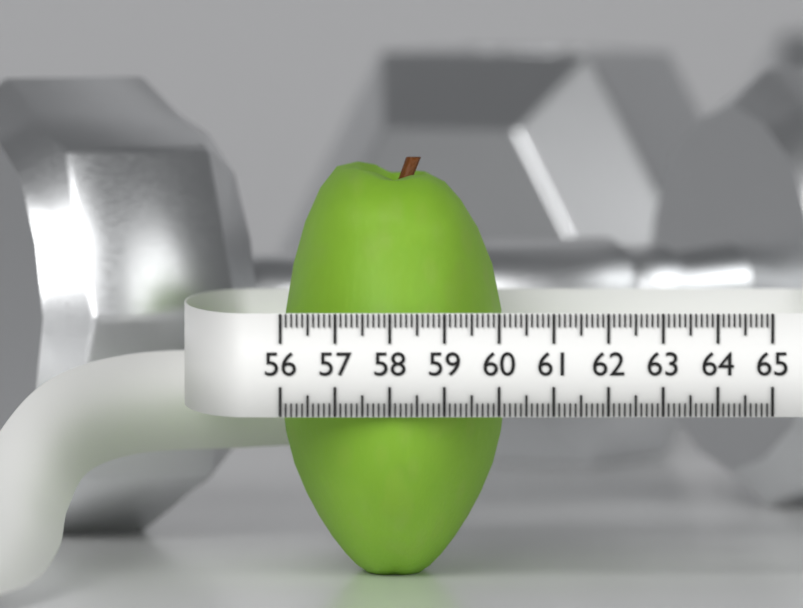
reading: 60.2 (no unit)
